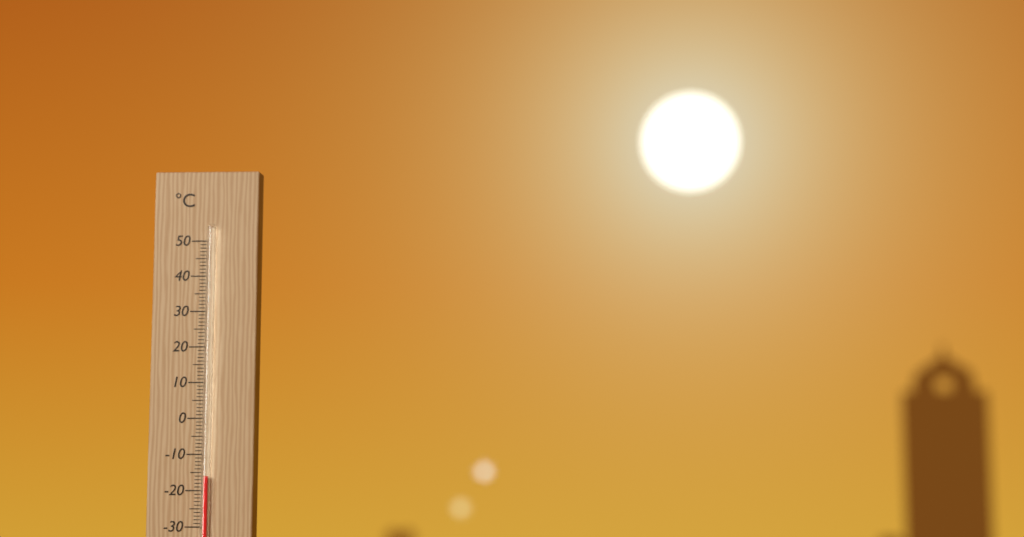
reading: -16 °C
